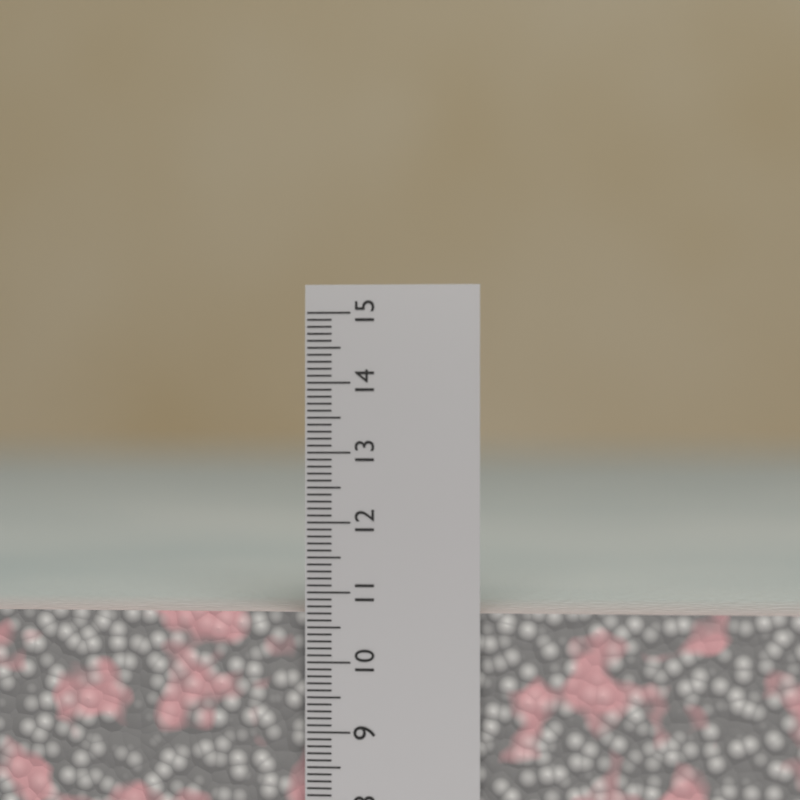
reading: 10.7 cm
